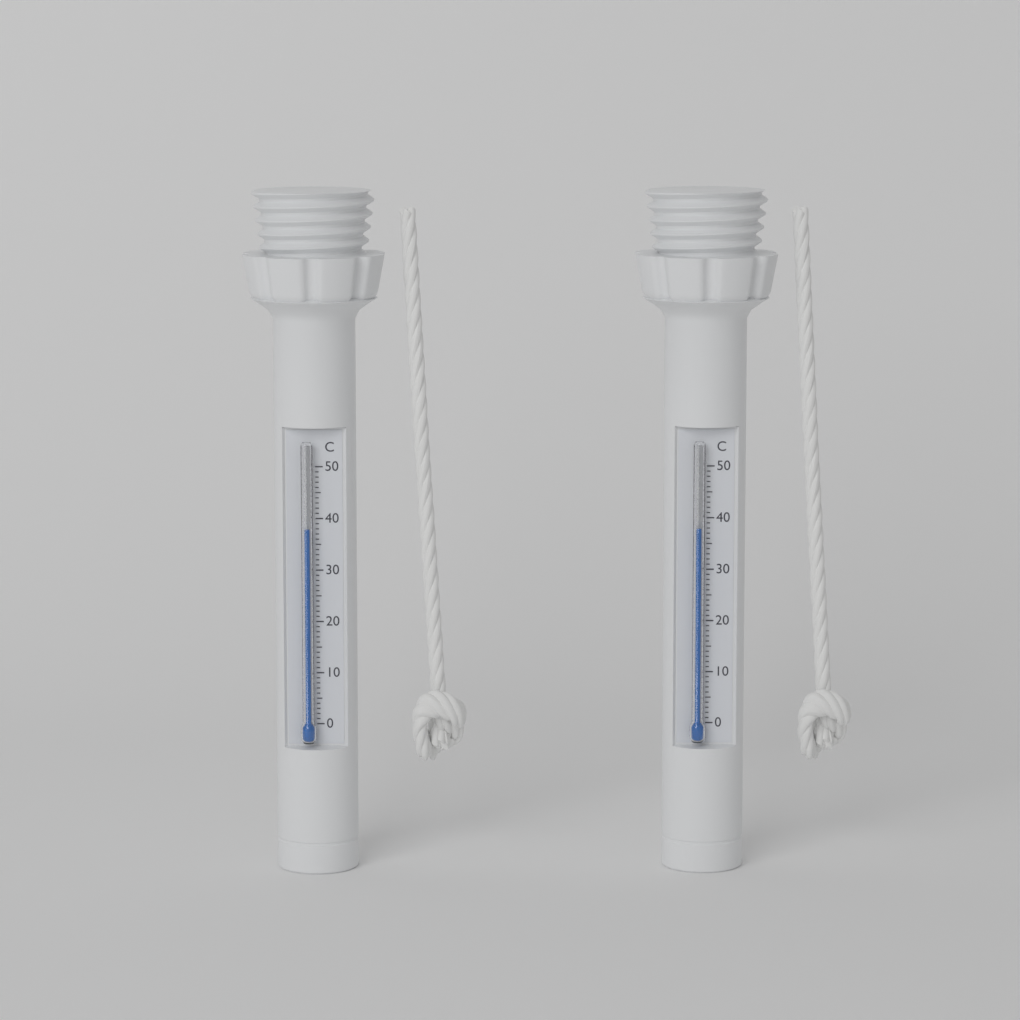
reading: 38 °C
